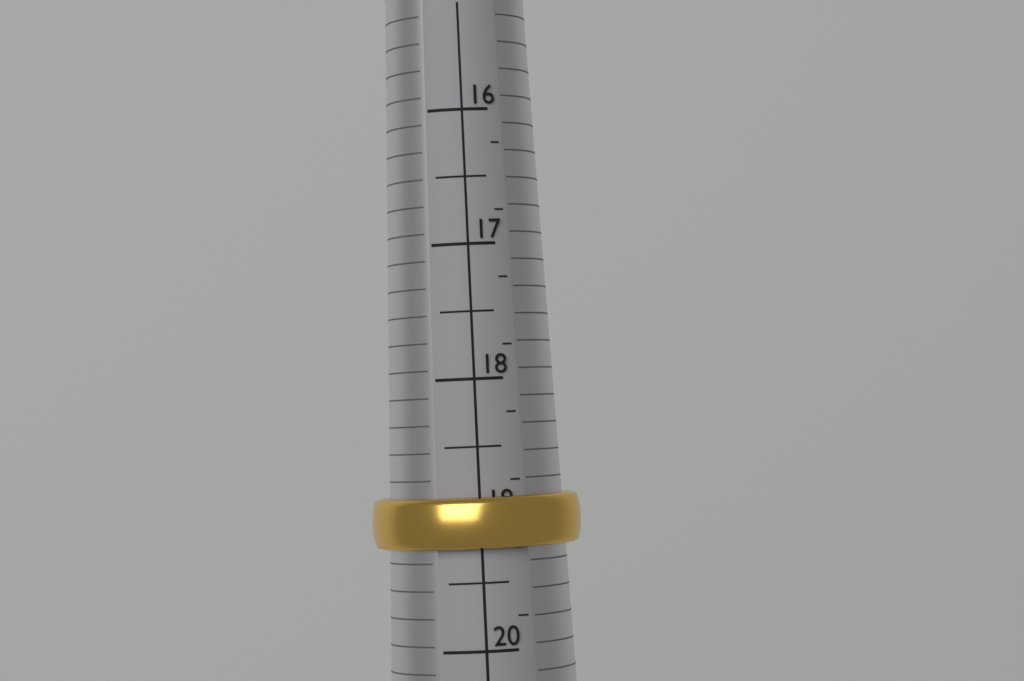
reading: 19.25 (no unit)
